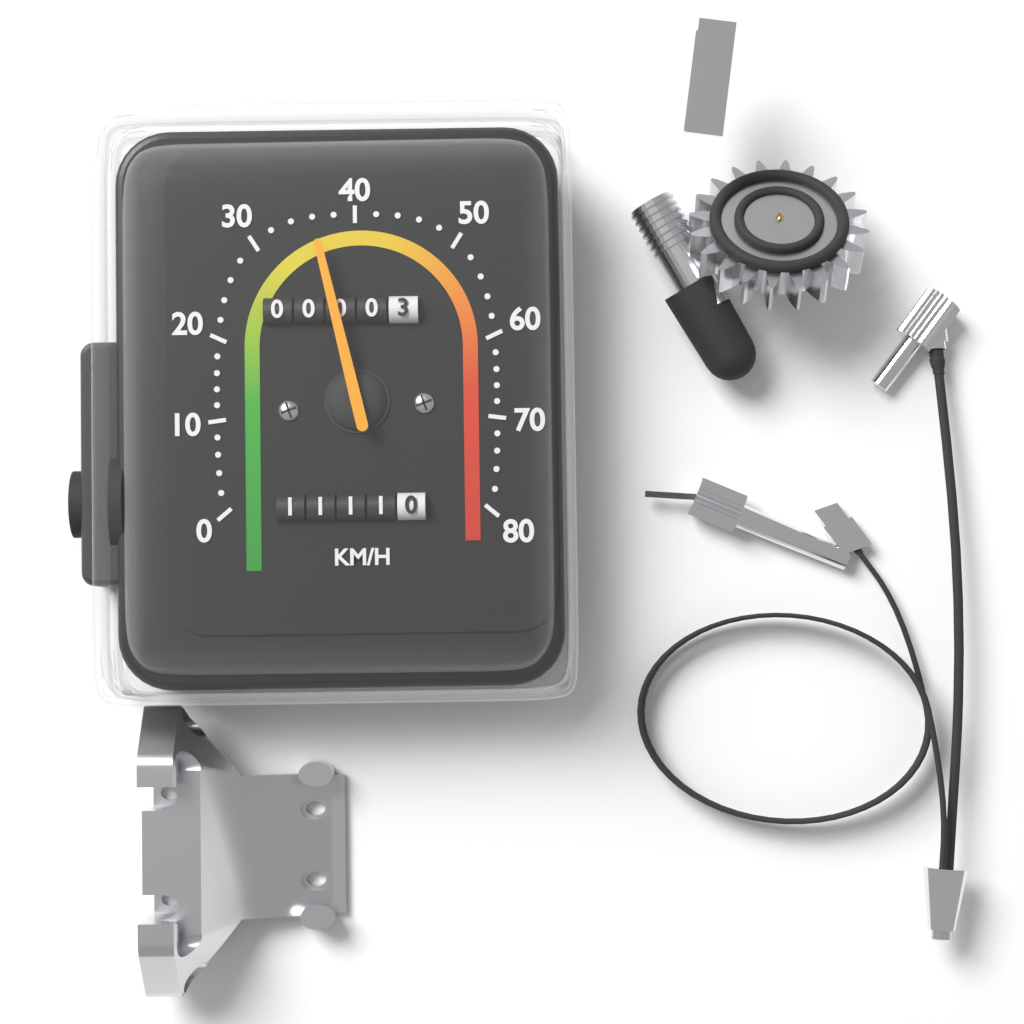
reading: 36 km/h
